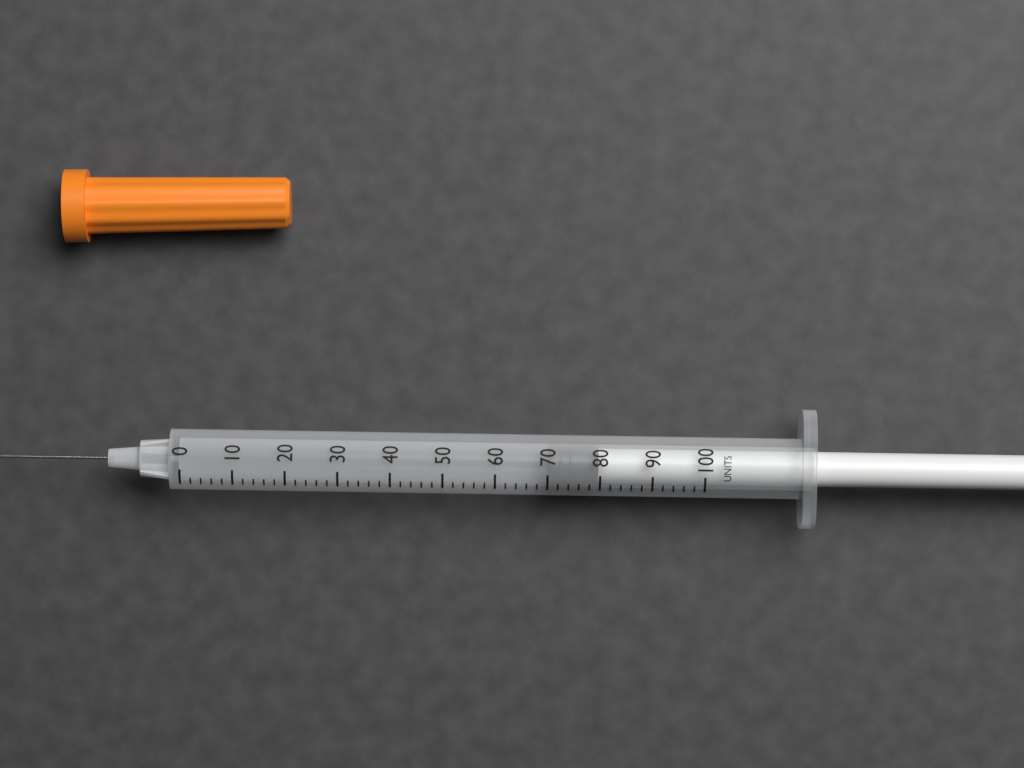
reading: 70 units
